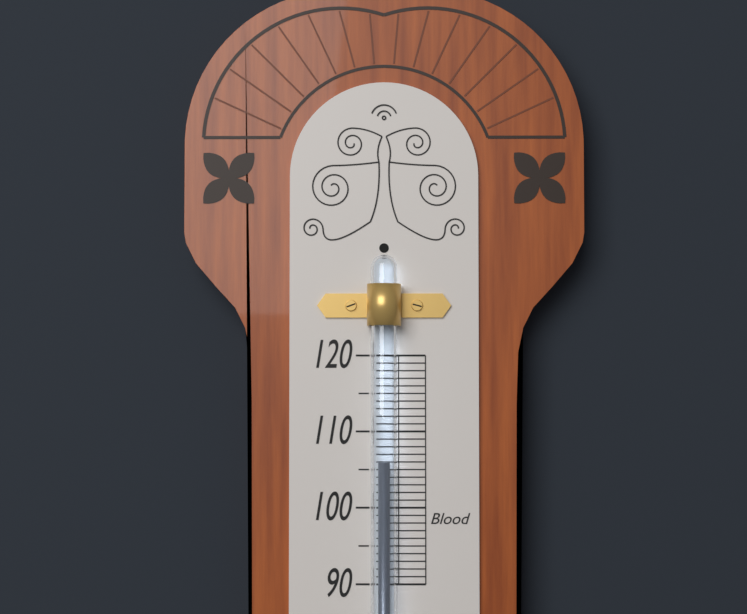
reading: 106 (no unit)
